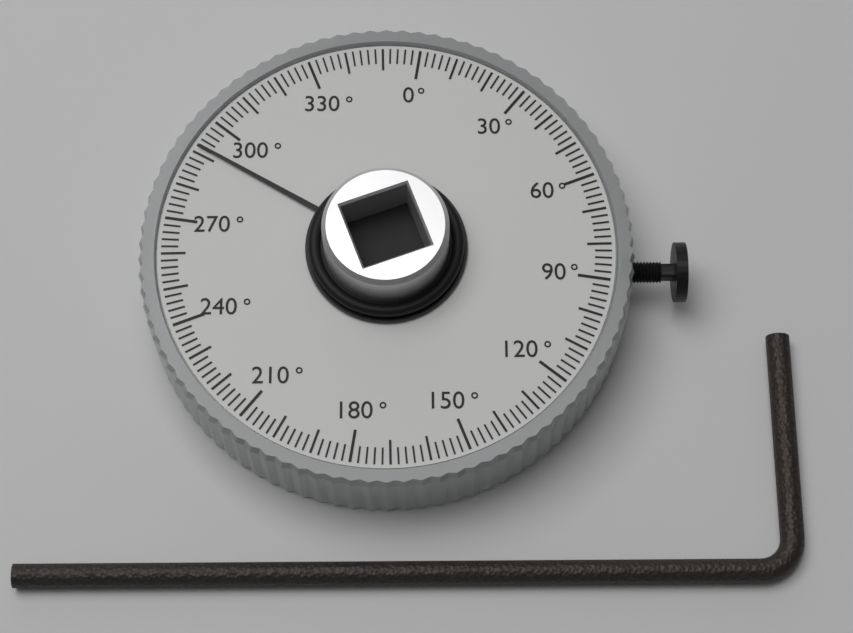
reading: 292 °
